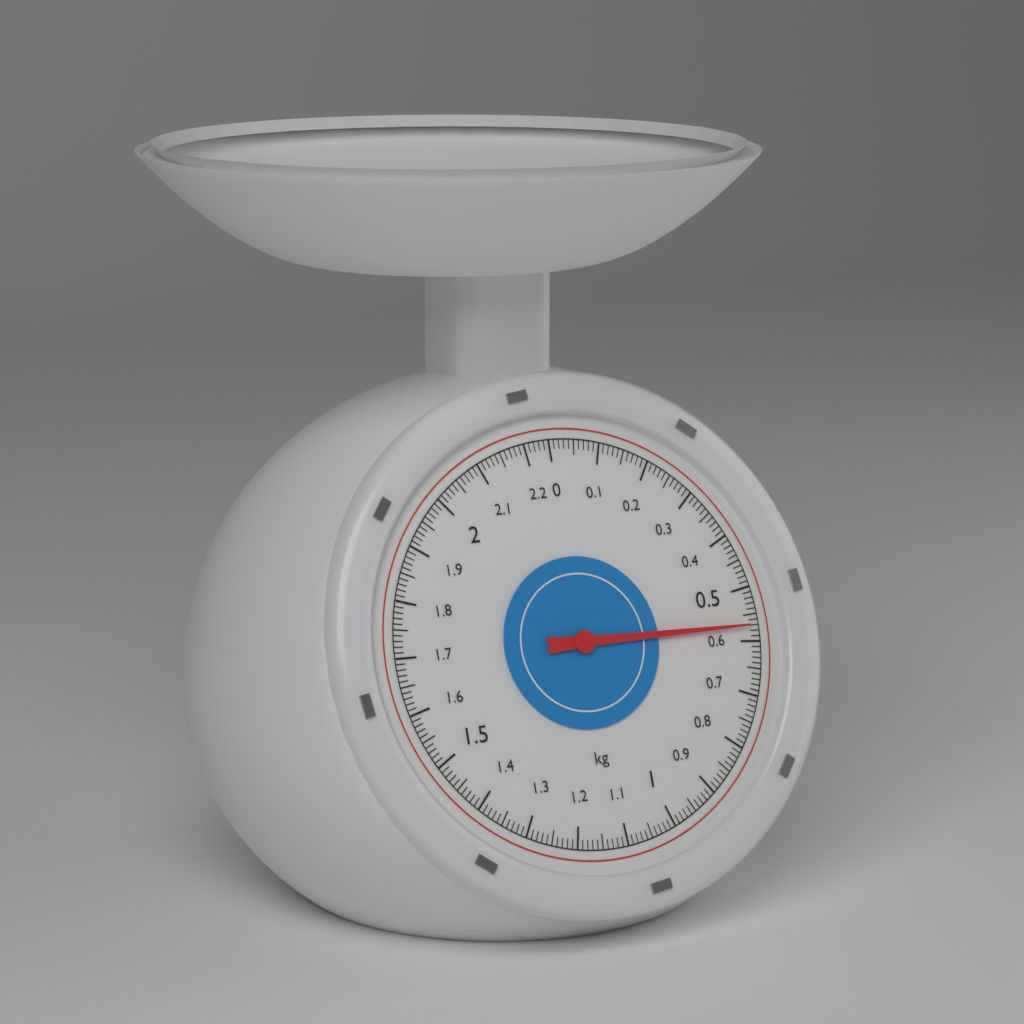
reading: 0.57 kg
